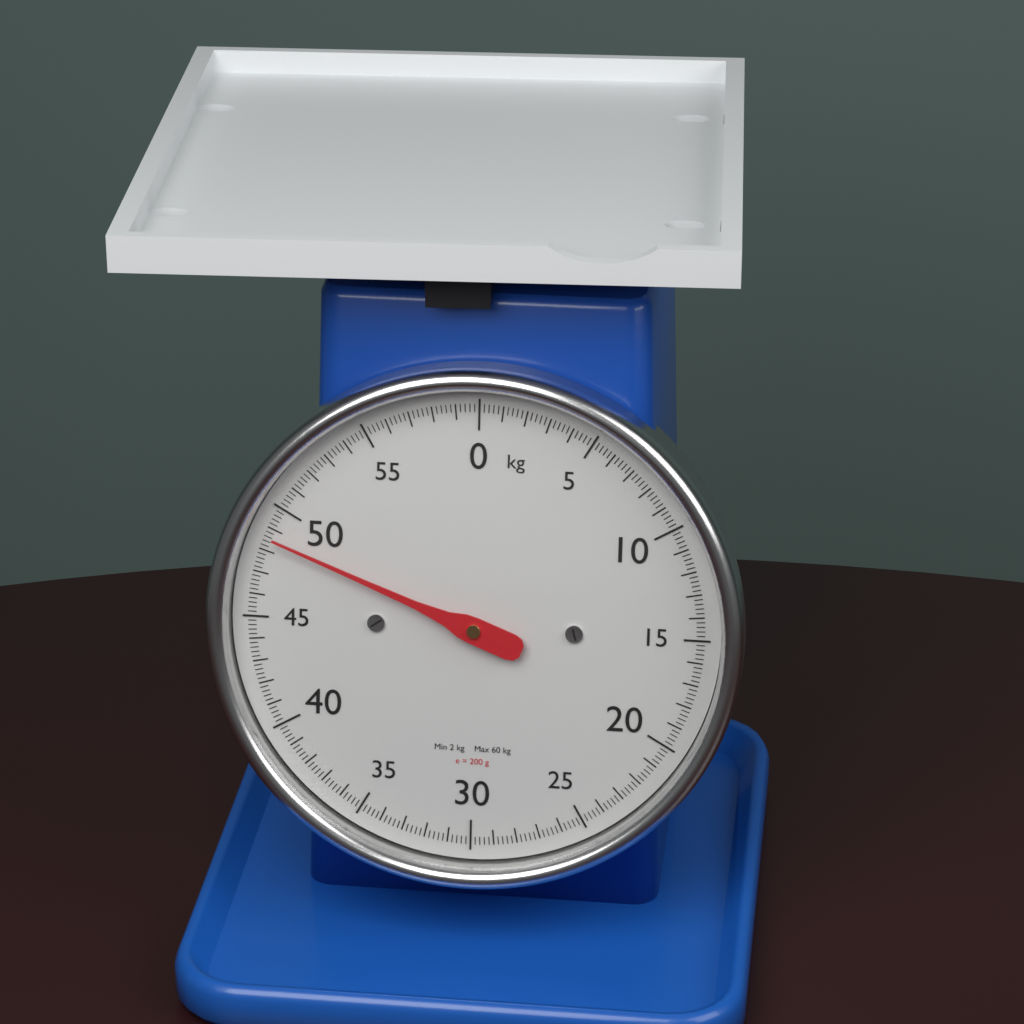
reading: 48.6 kg
